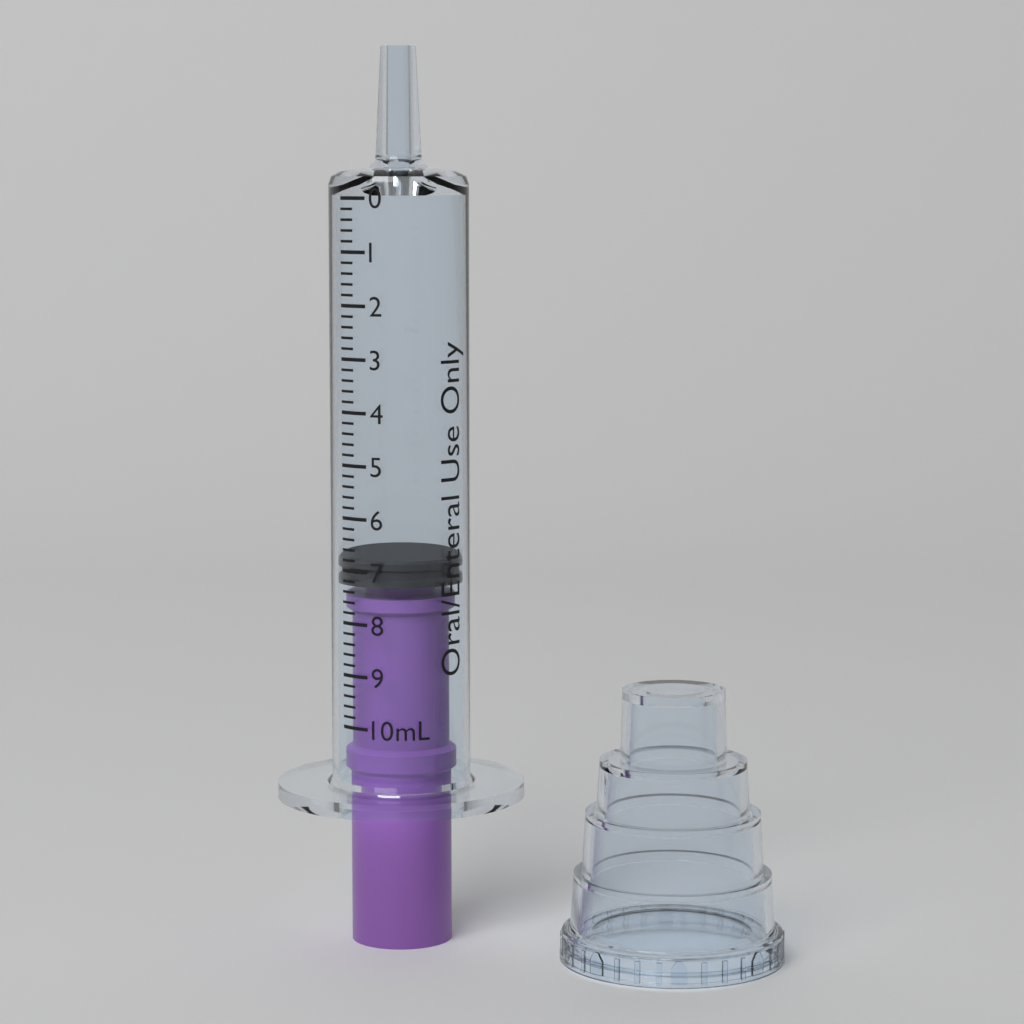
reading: 6.8 mL
